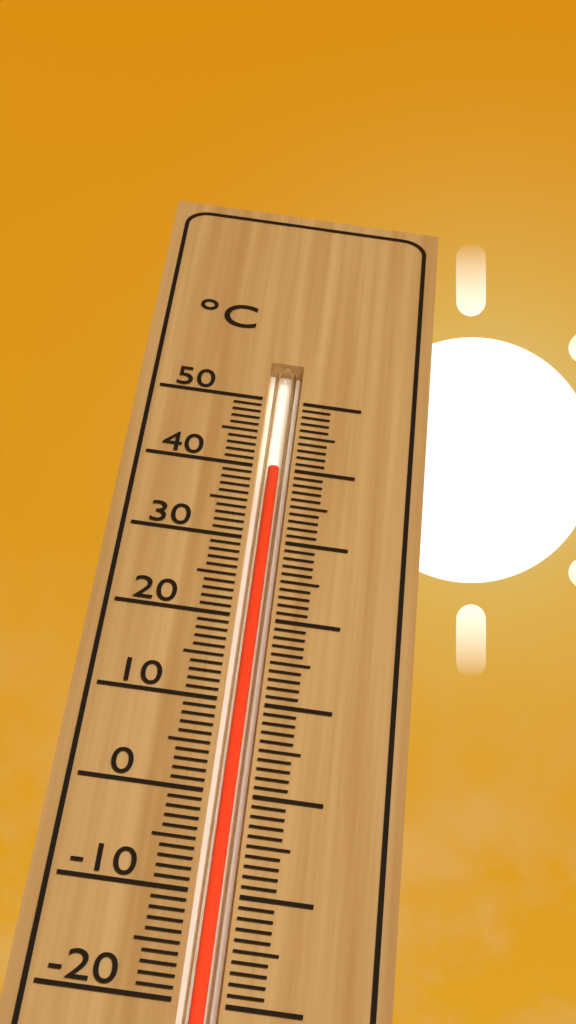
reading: 40 °C
